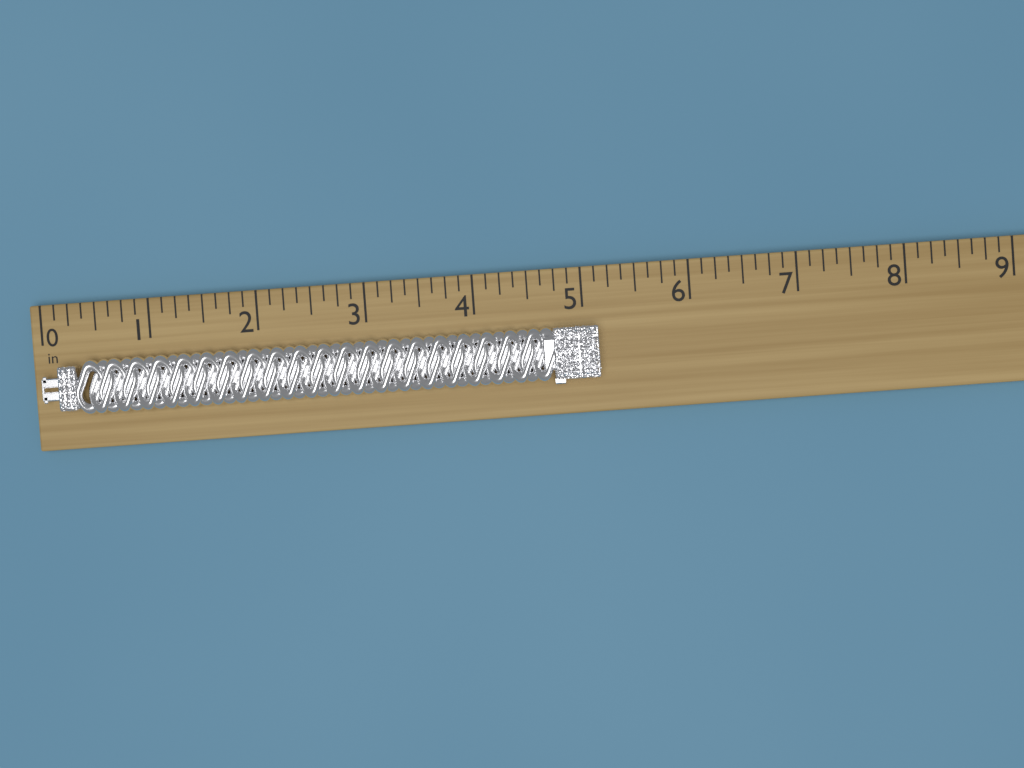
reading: 5.125 in
